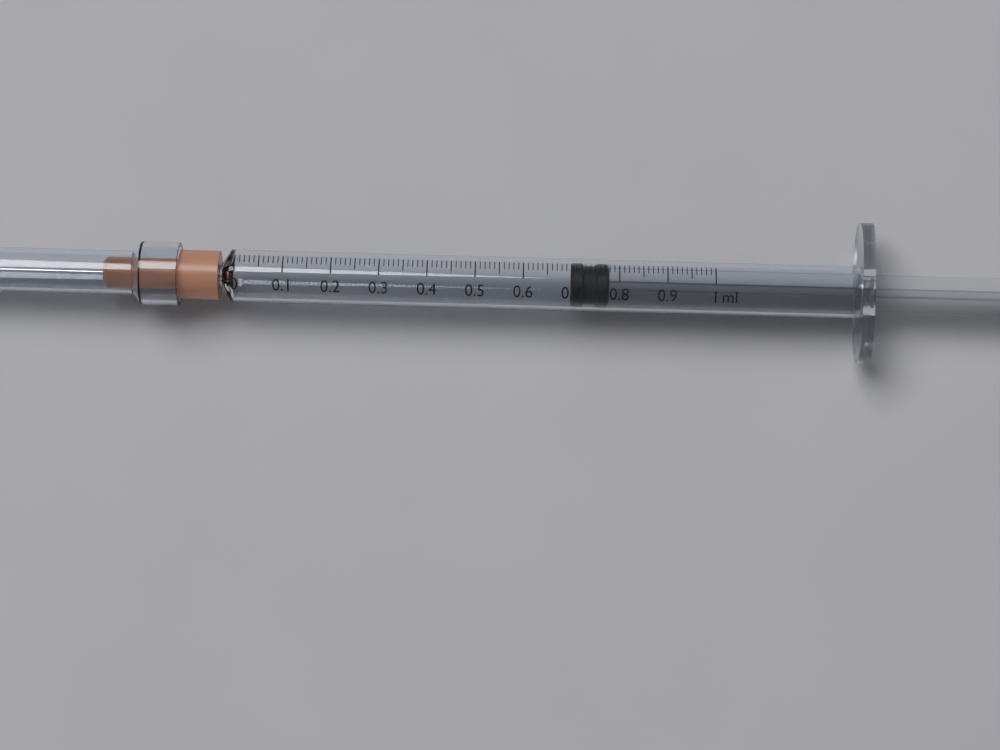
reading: 0.70 ml
